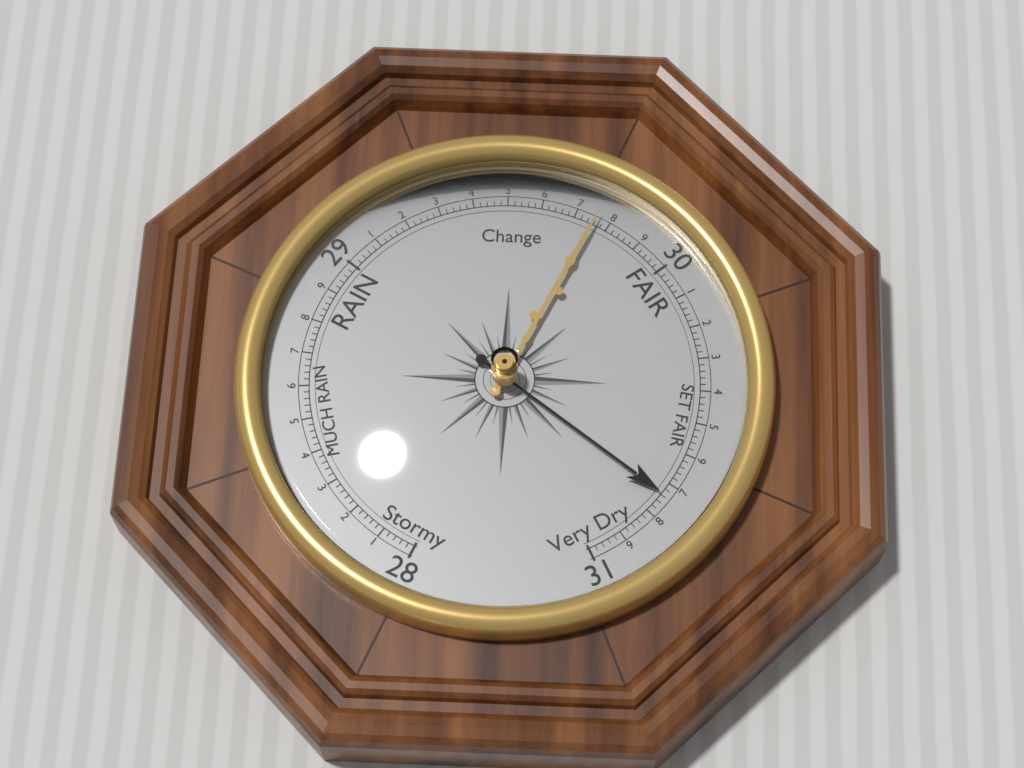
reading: 30.74 (no unit)
